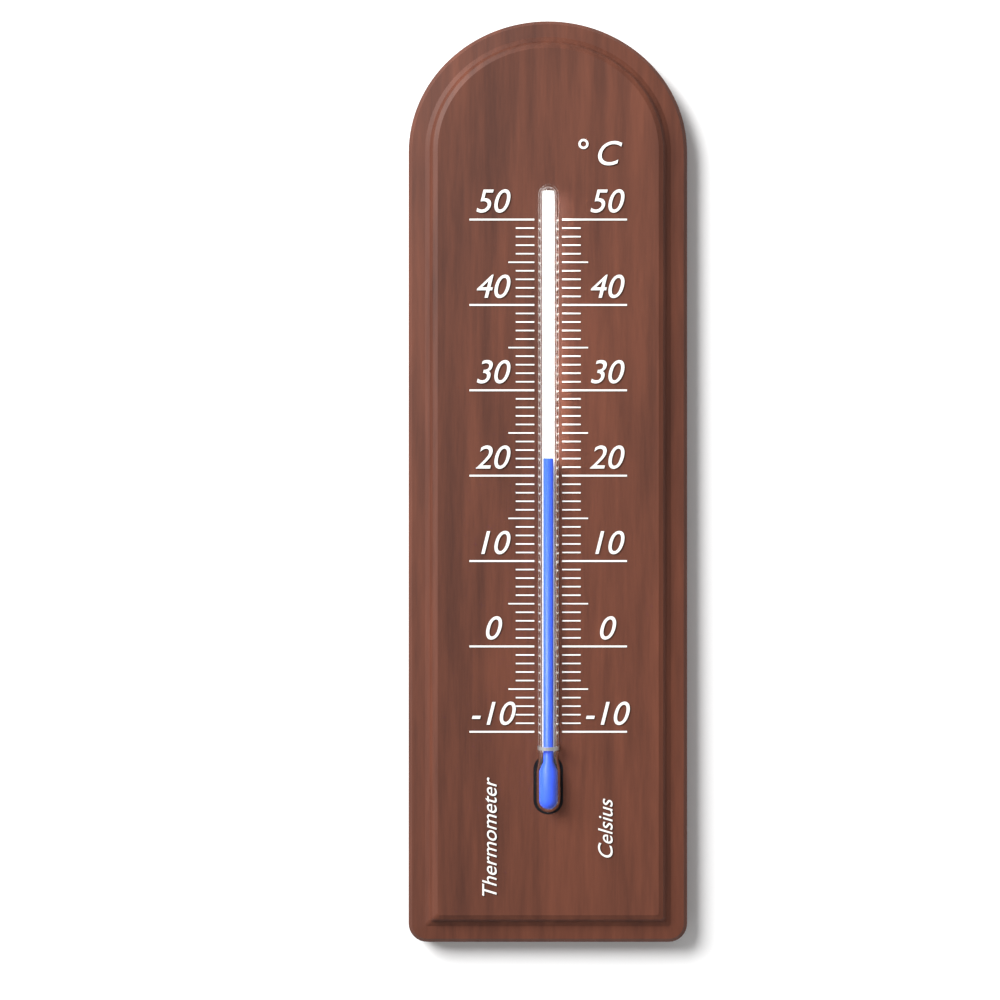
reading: 22 °C
